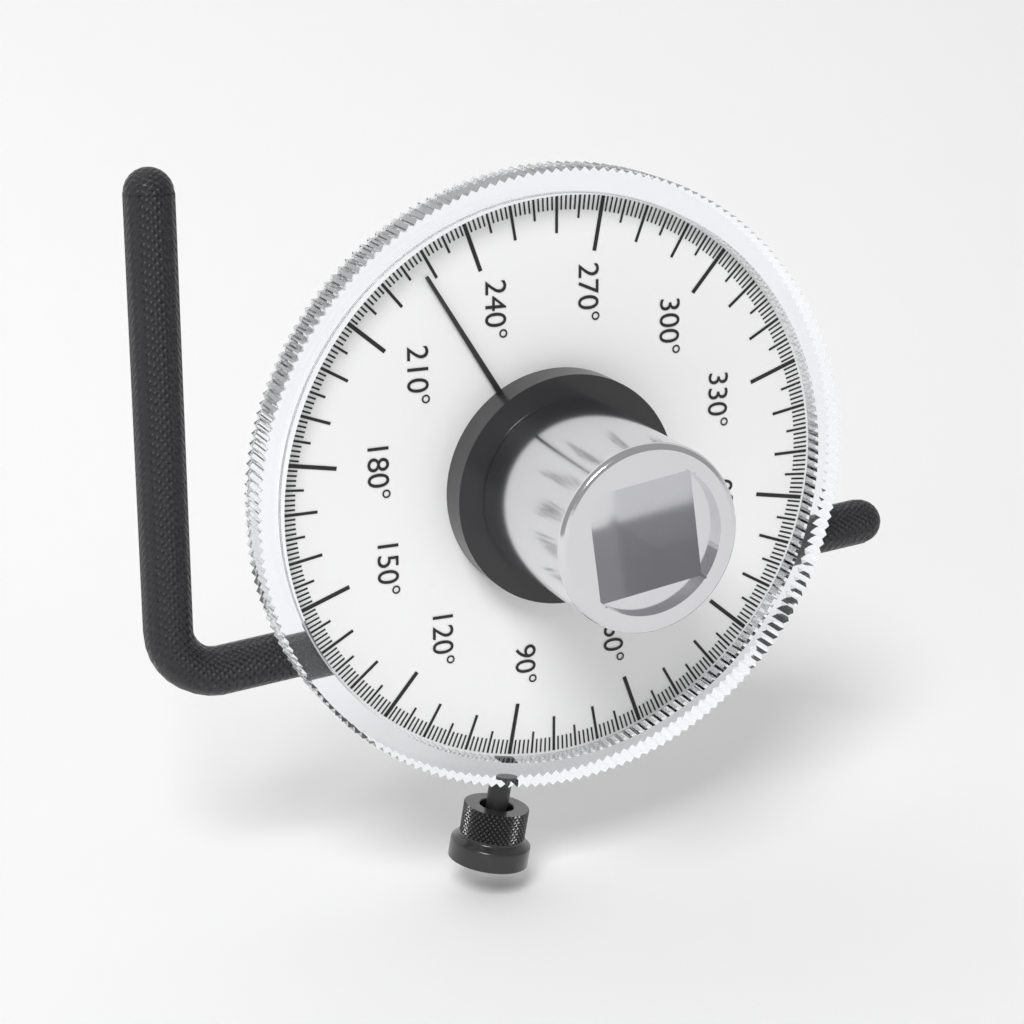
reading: 228 °
